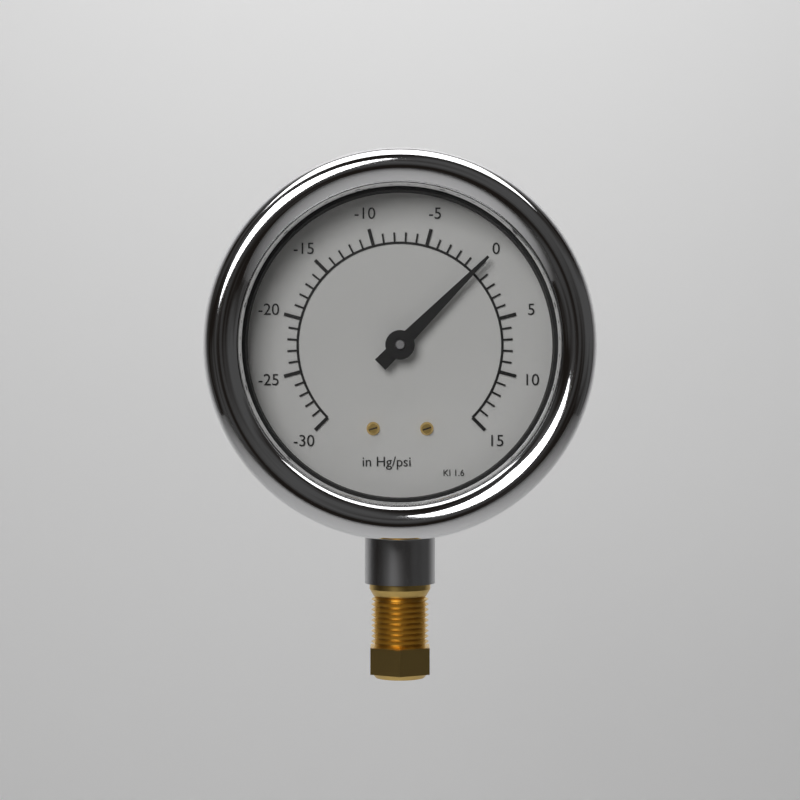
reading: 0 inHg/psi
